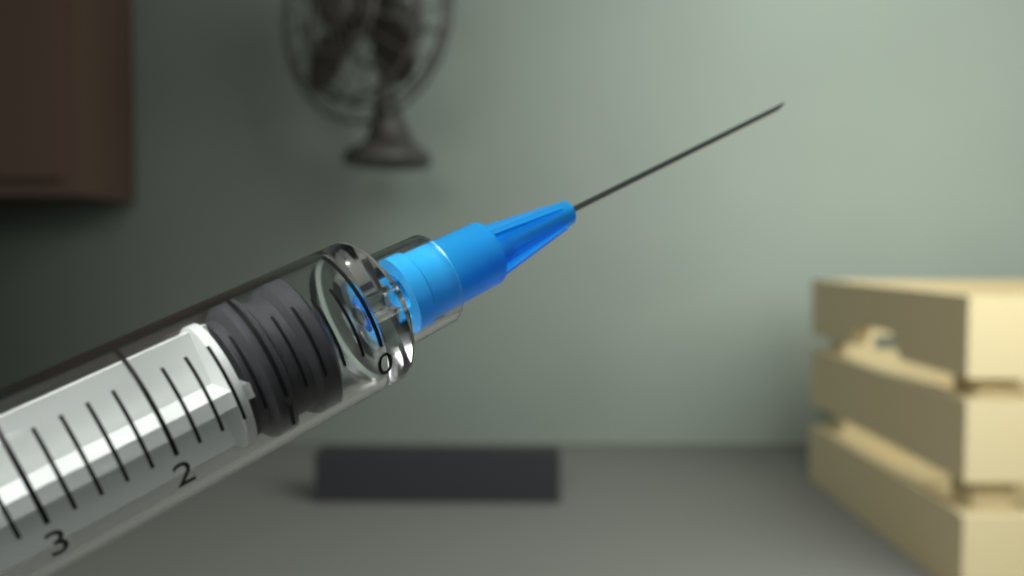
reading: 0.4 ml
